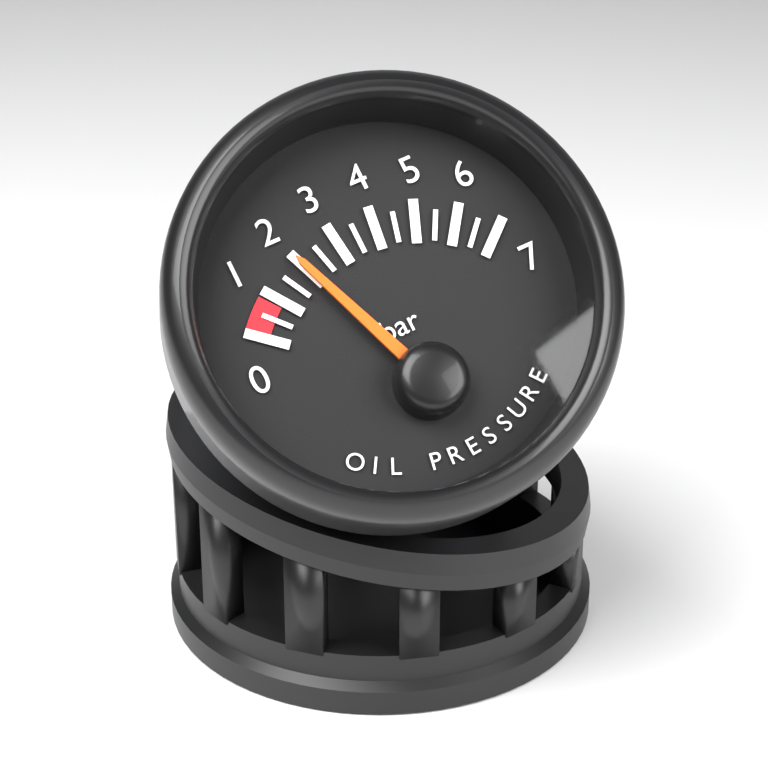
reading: 2.0 bar
